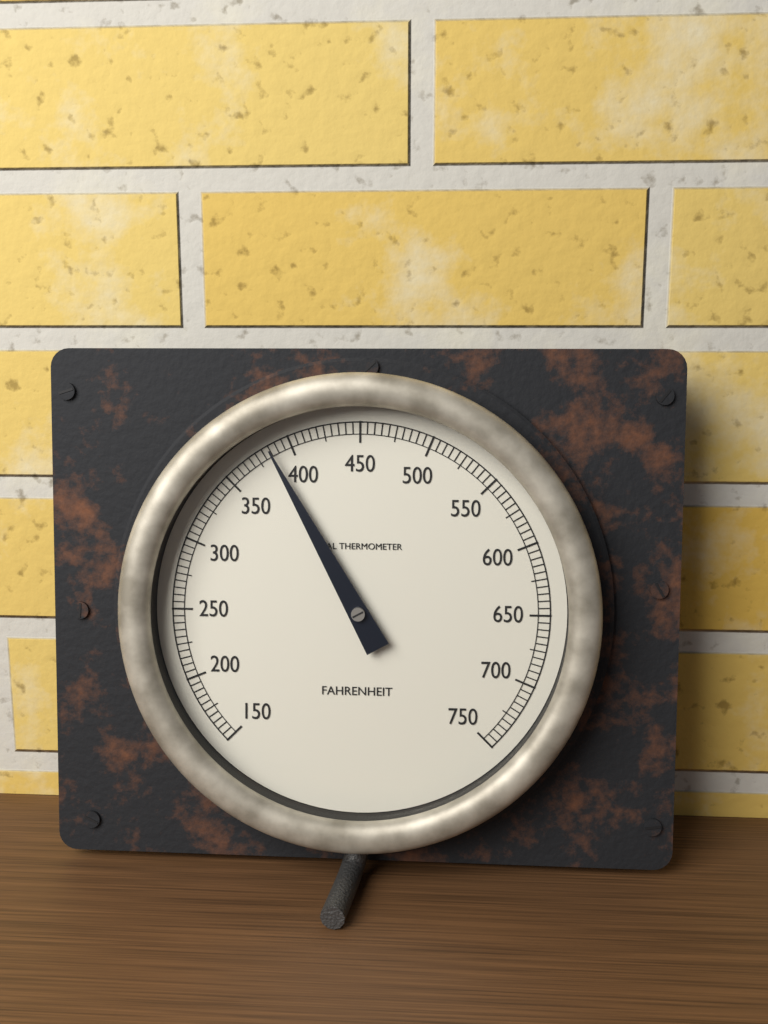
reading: 385 °F
